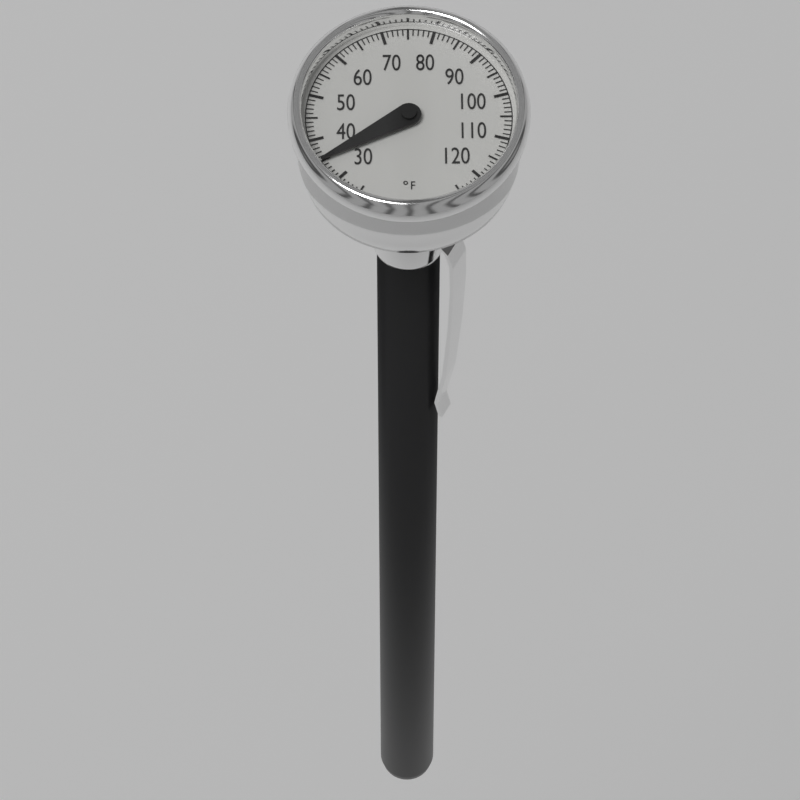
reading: 35 °F
